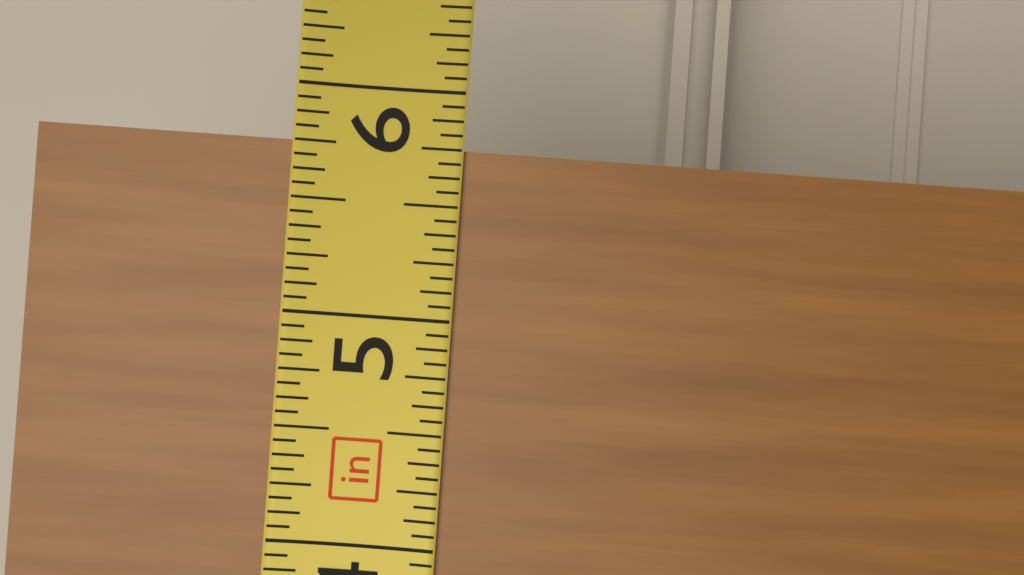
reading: 5.7500 in
